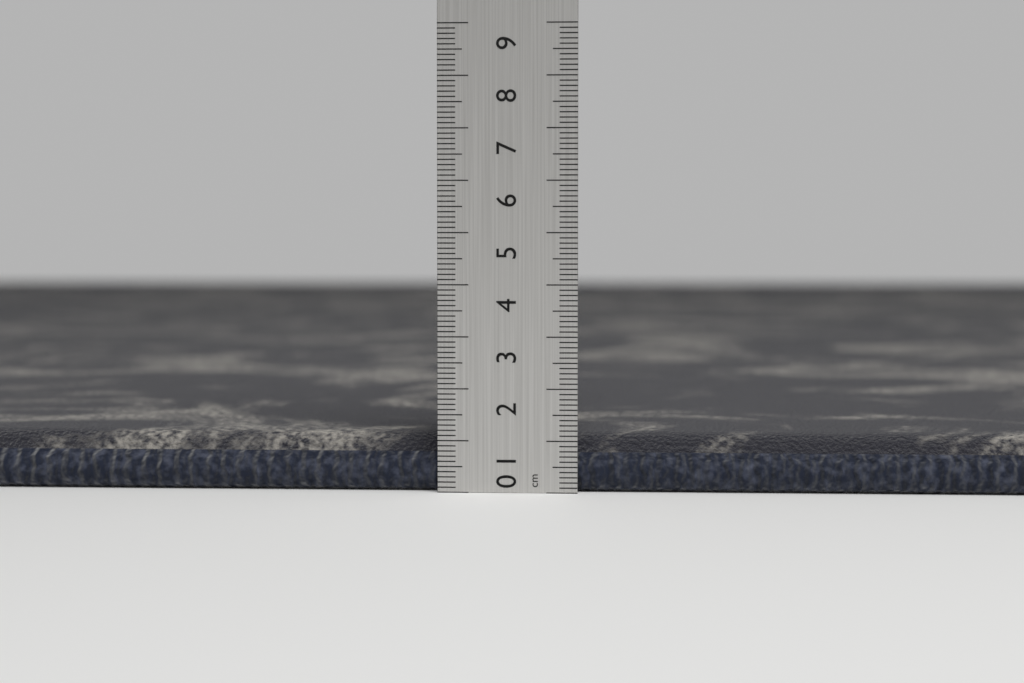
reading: 1.1 cm
